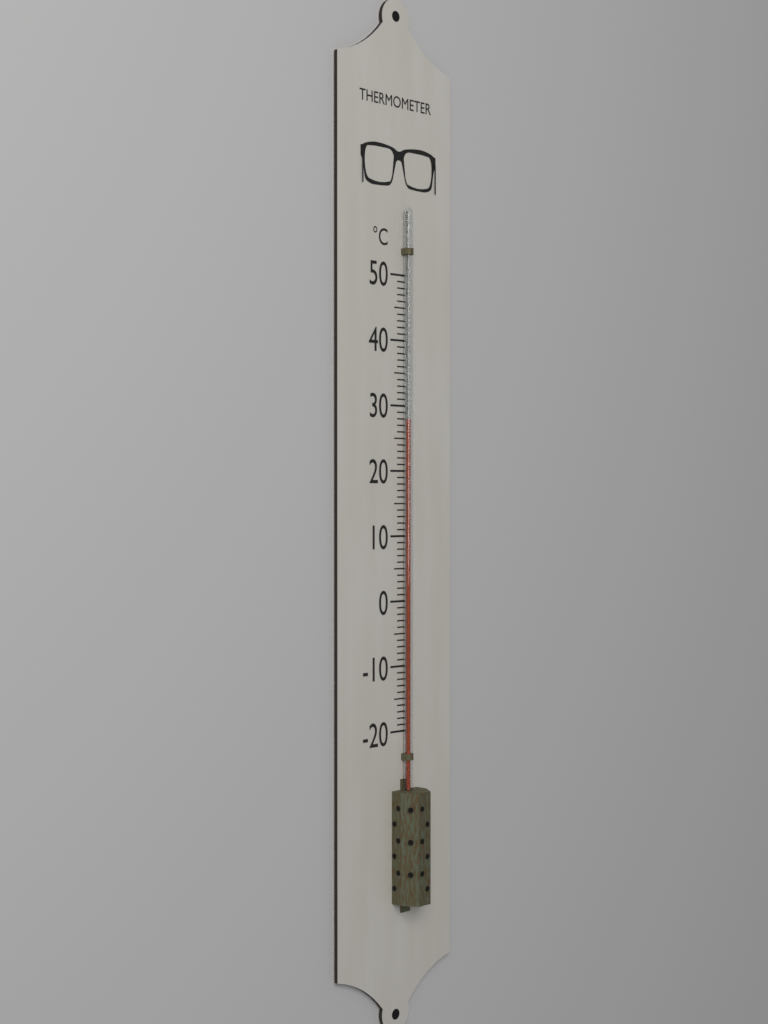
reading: 28 °C
